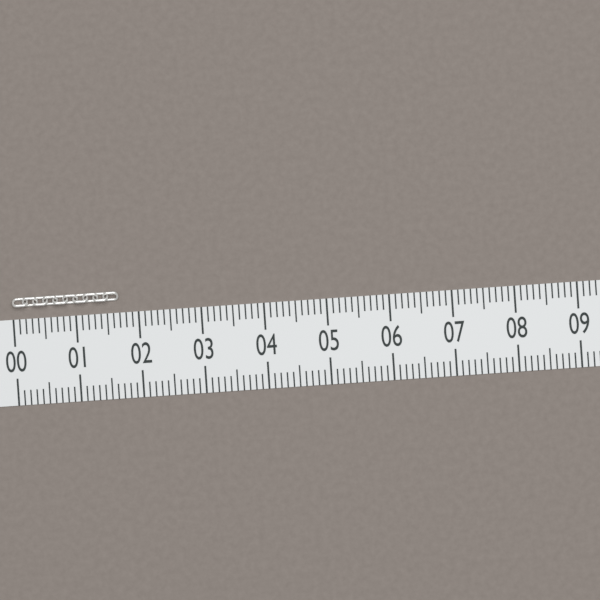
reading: 1.7 (no unit)
